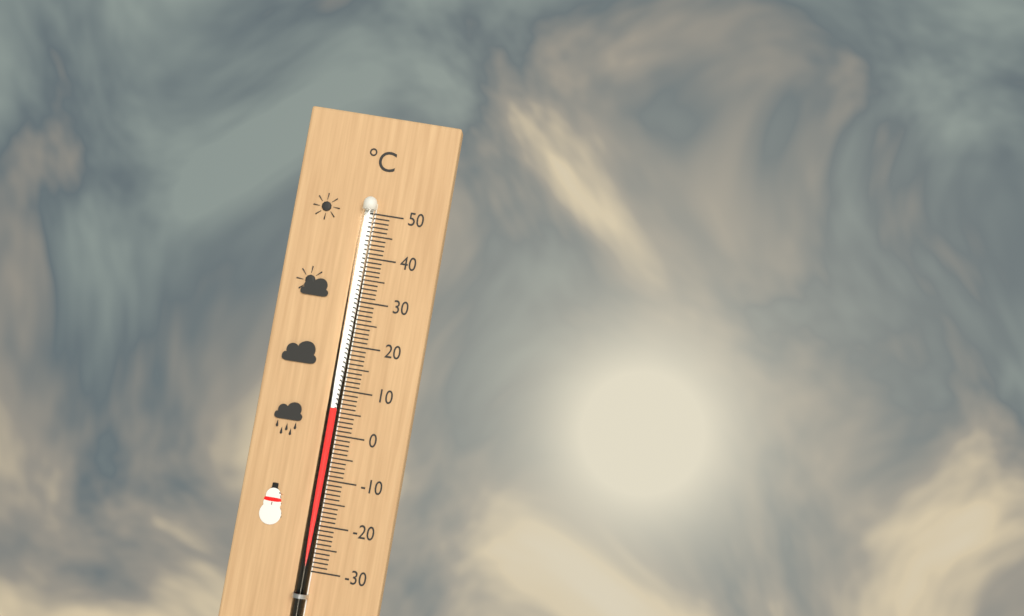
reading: 6 °C
